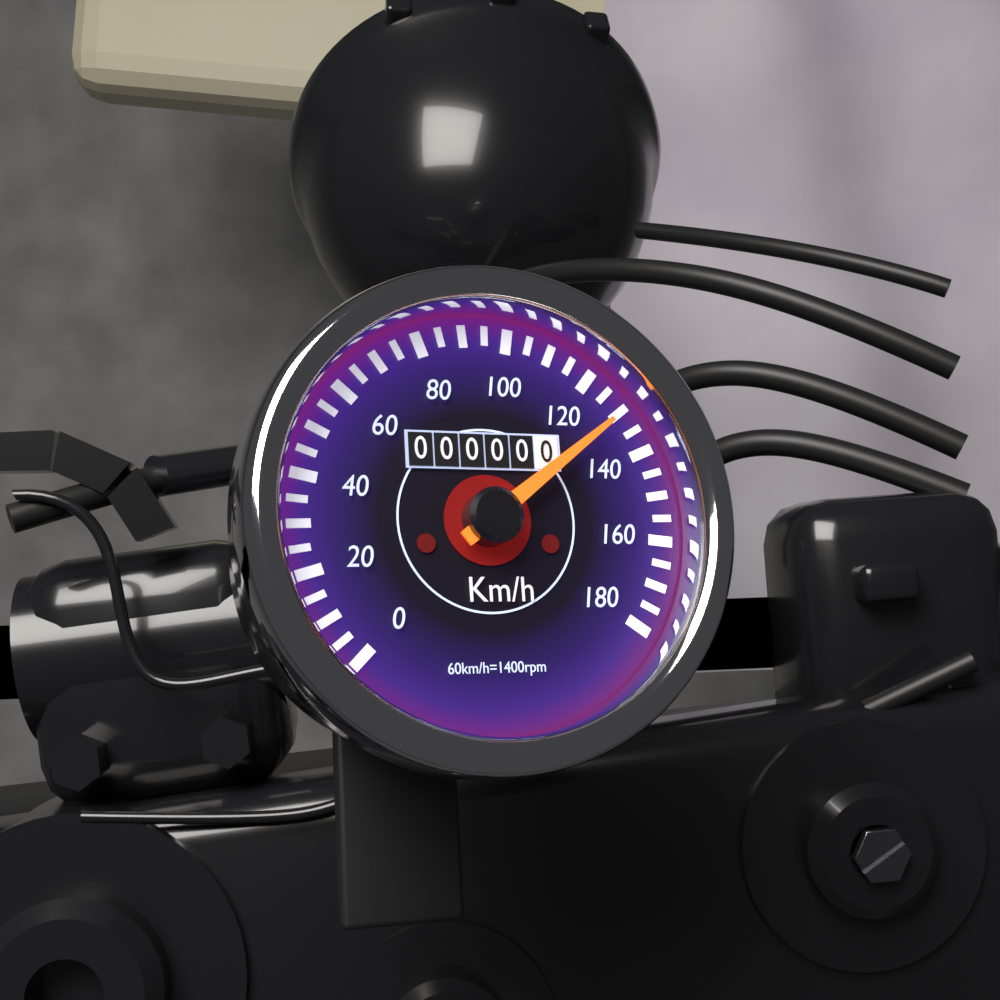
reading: 130 km/h
